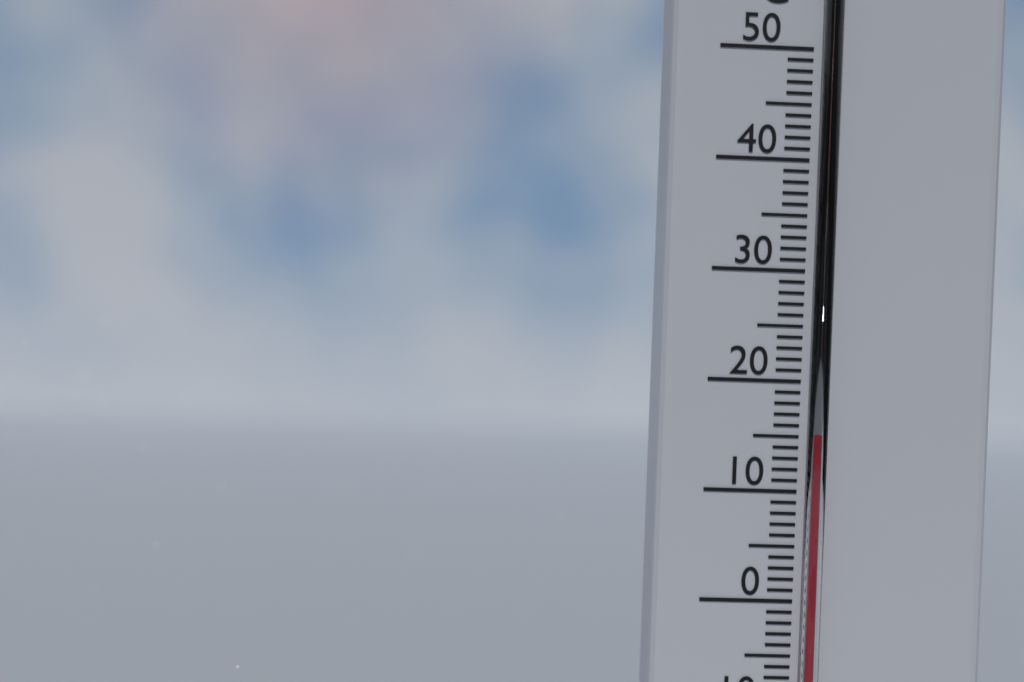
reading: 15 °C
